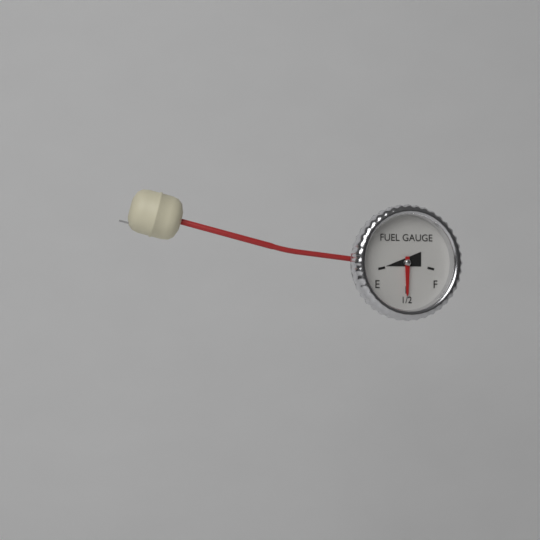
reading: 0.5 (no unit)
